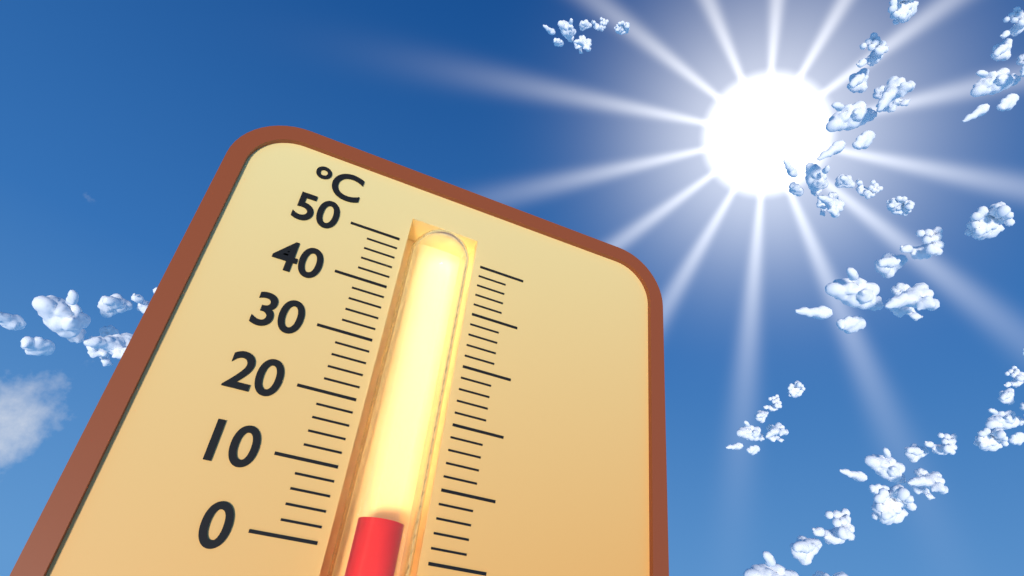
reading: 4 °C
